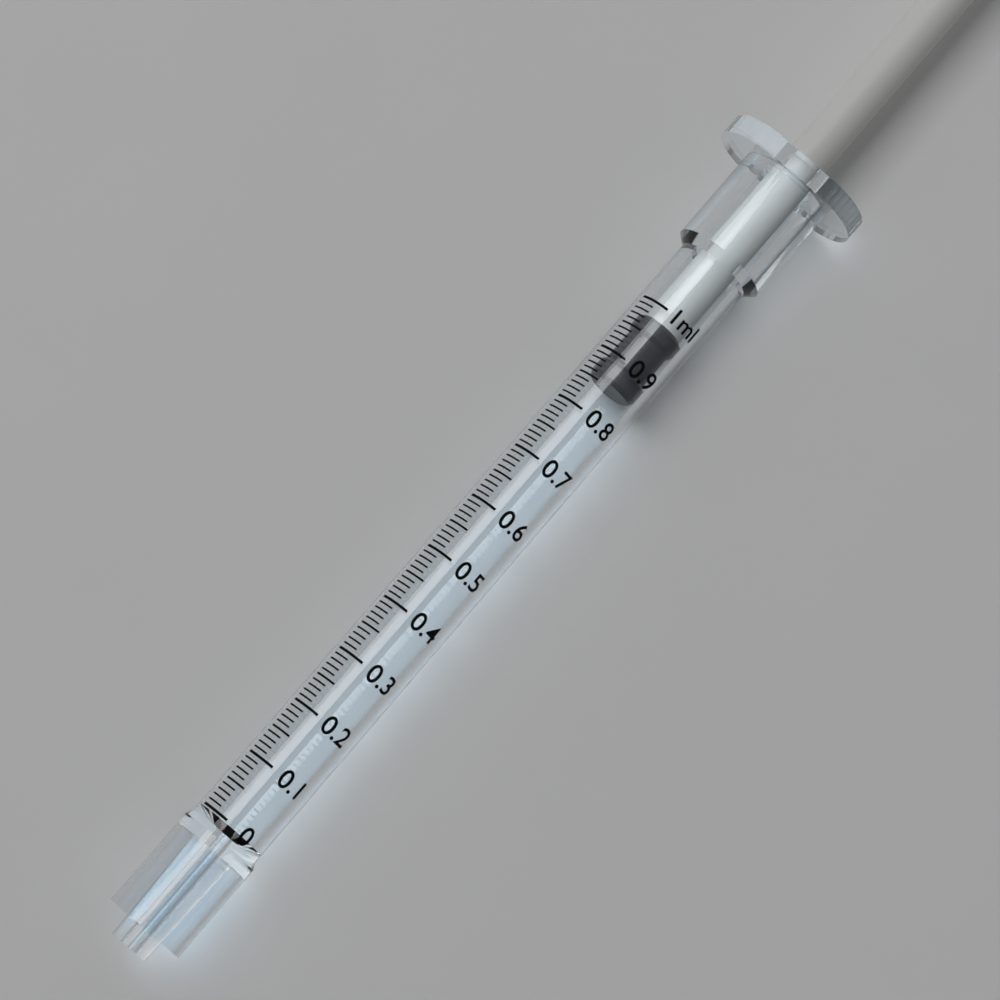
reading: 0.86 ml
